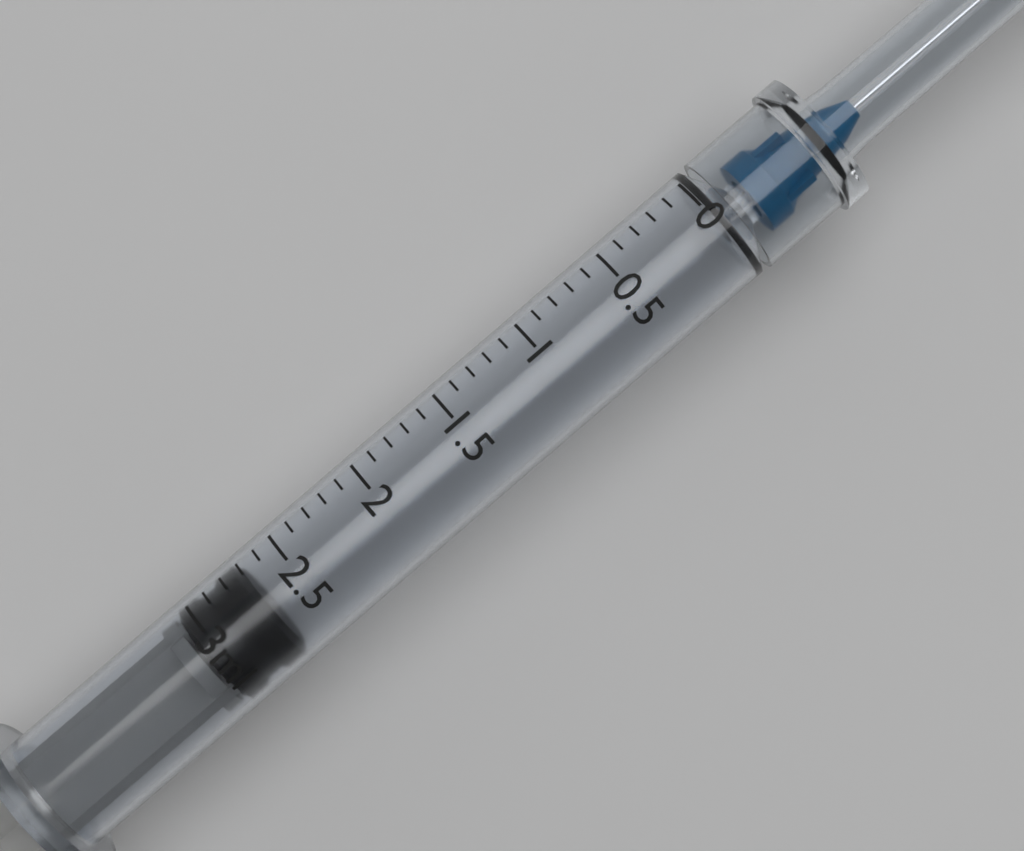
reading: 2.7 ml
